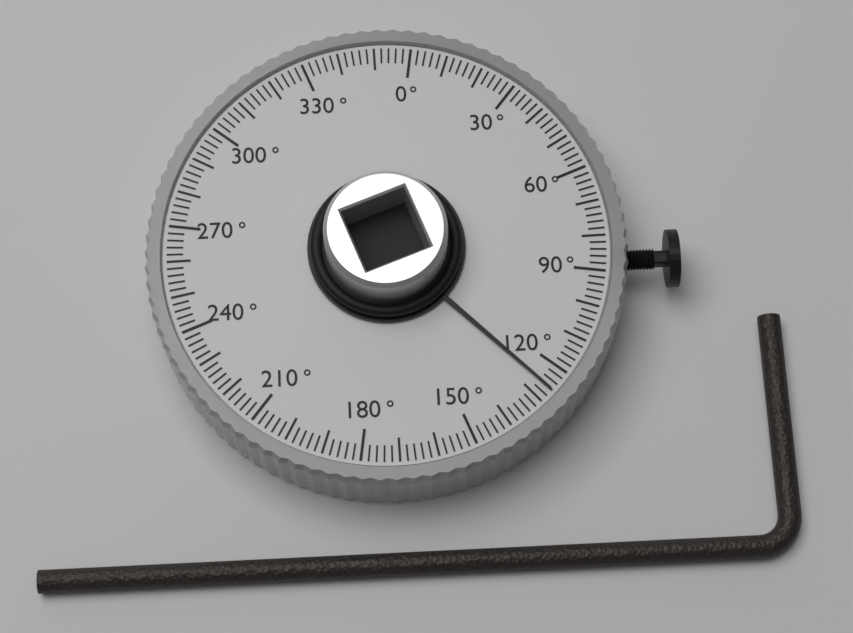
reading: 126 °
